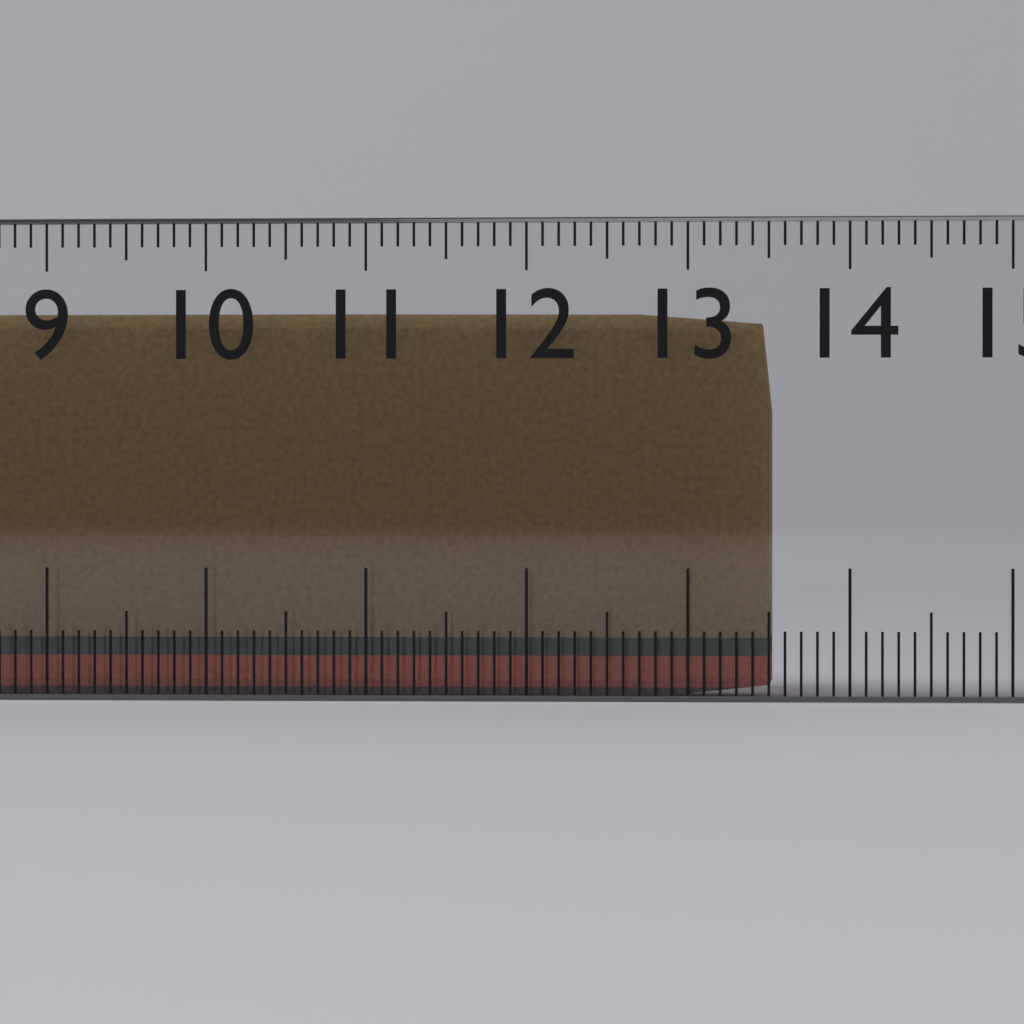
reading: 13.5 cm
